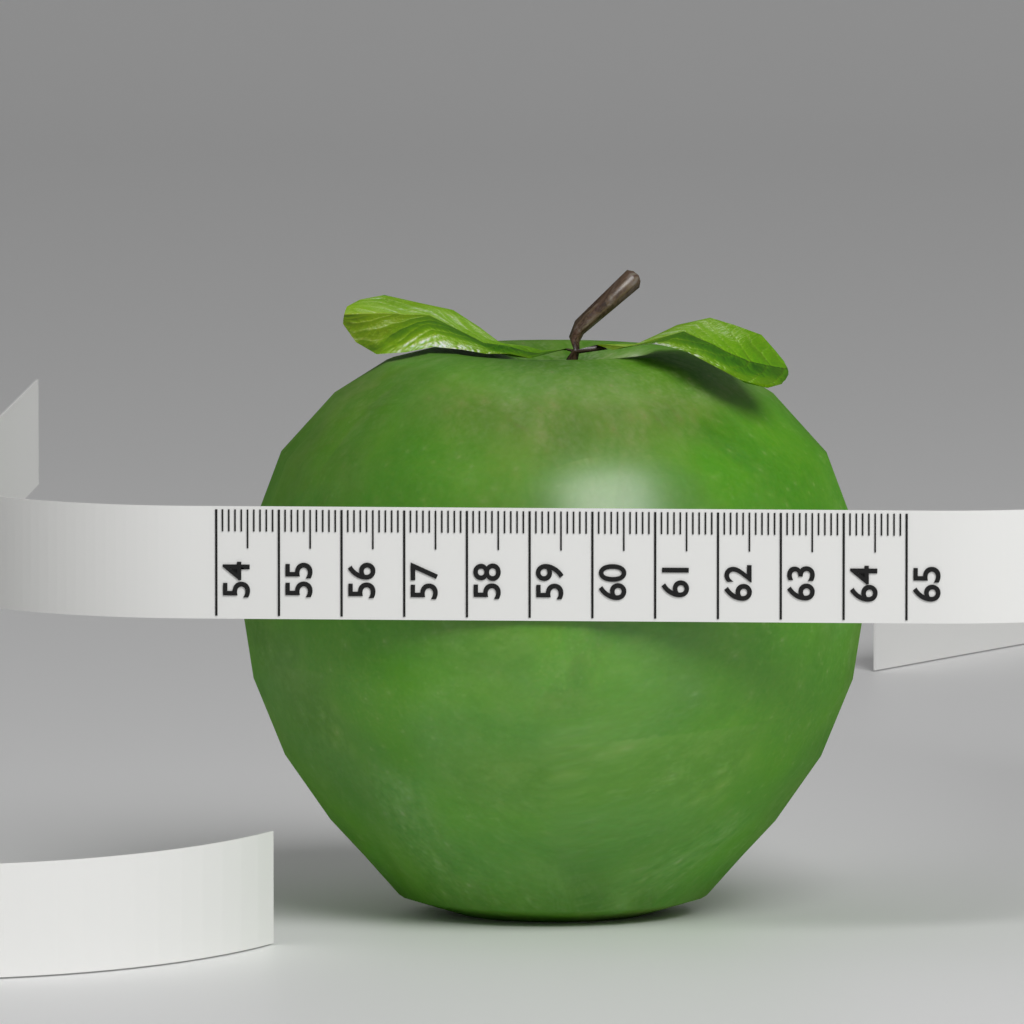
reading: 64.1 (no unit)
